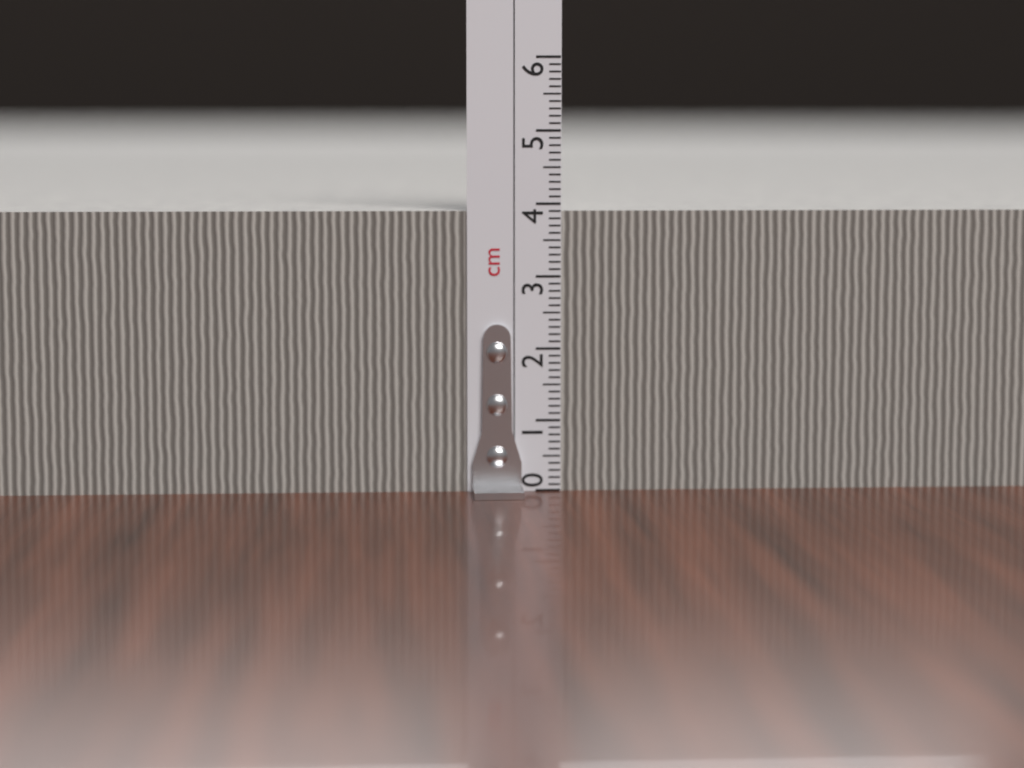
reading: 3.9 cm
